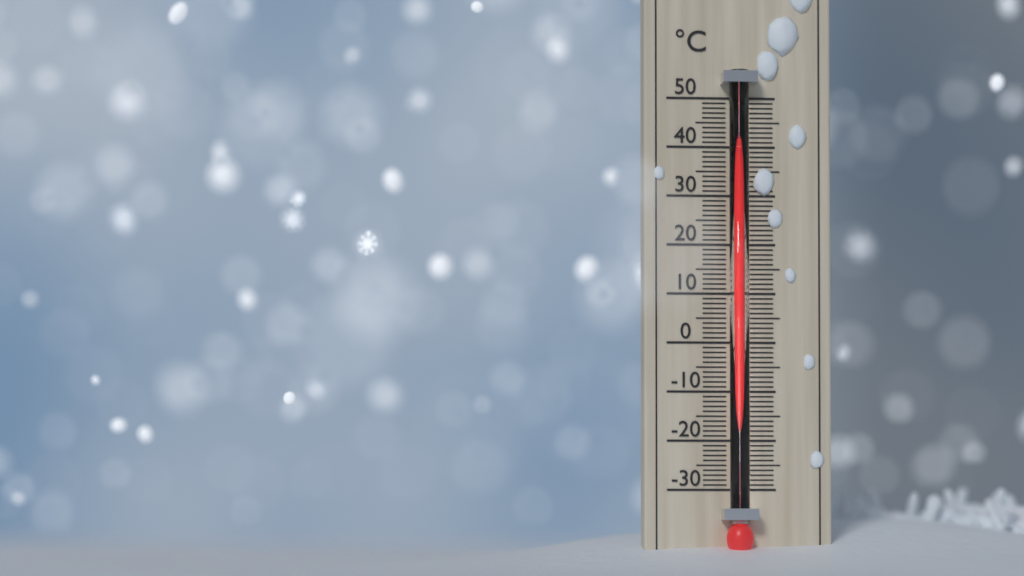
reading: 39 °C
